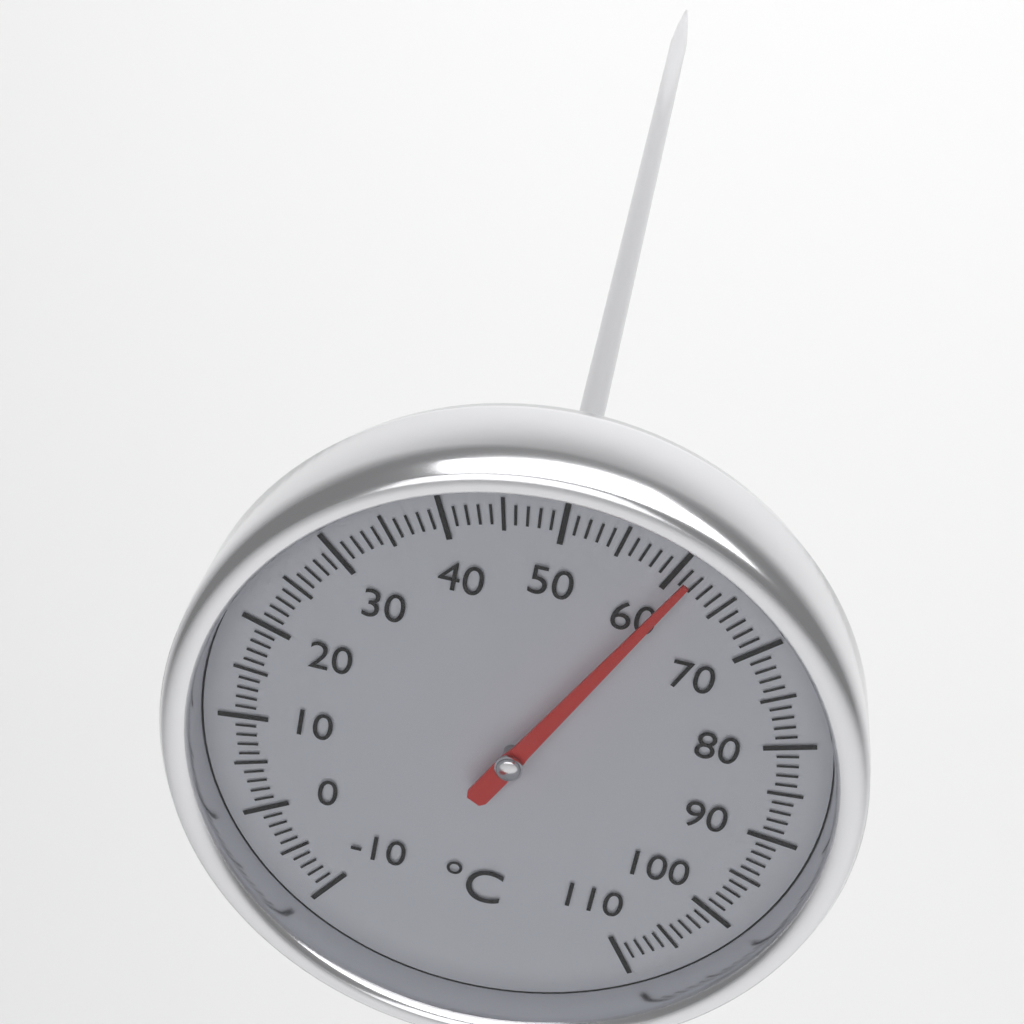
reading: 61 °C
